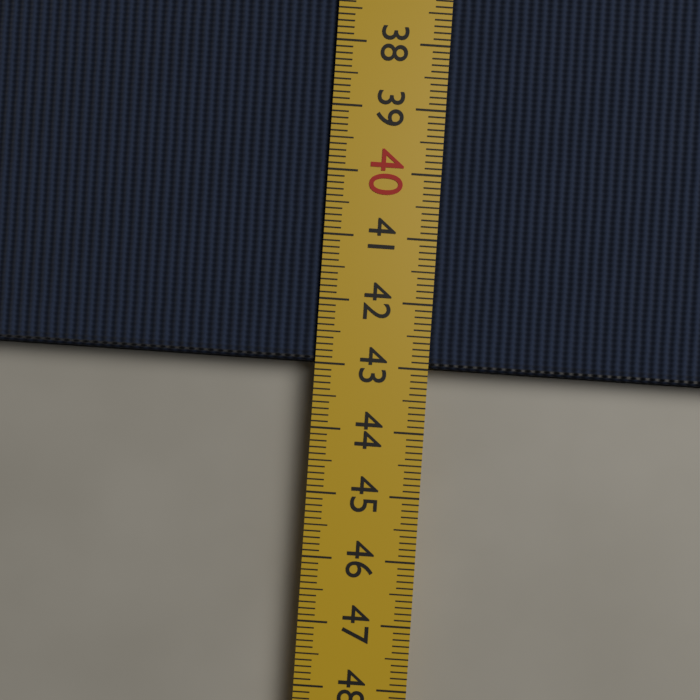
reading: 43.0 cm
